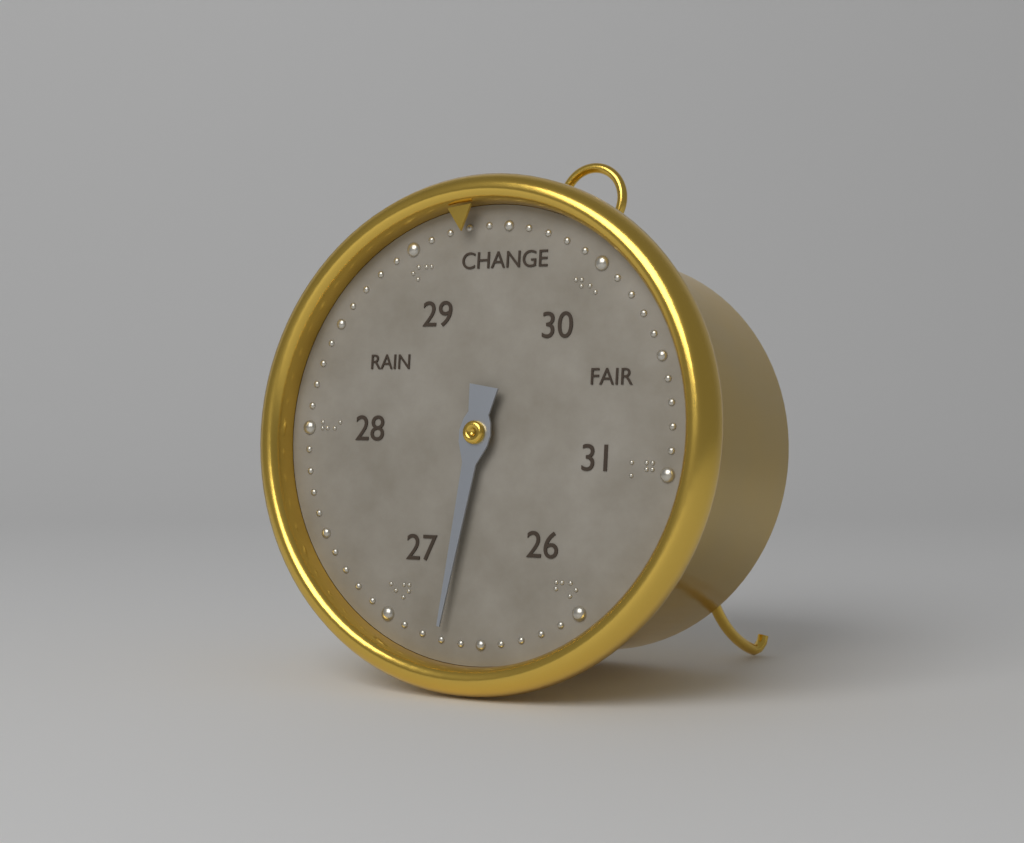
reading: 26.7 (no unit)
